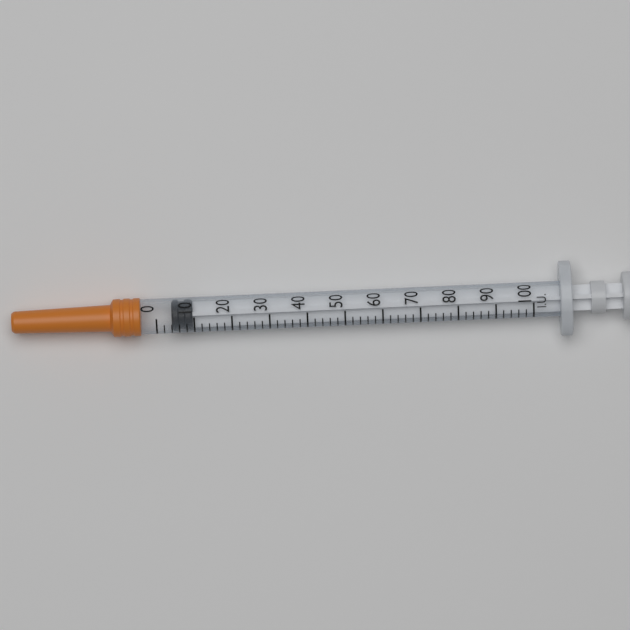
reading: 4 IU
